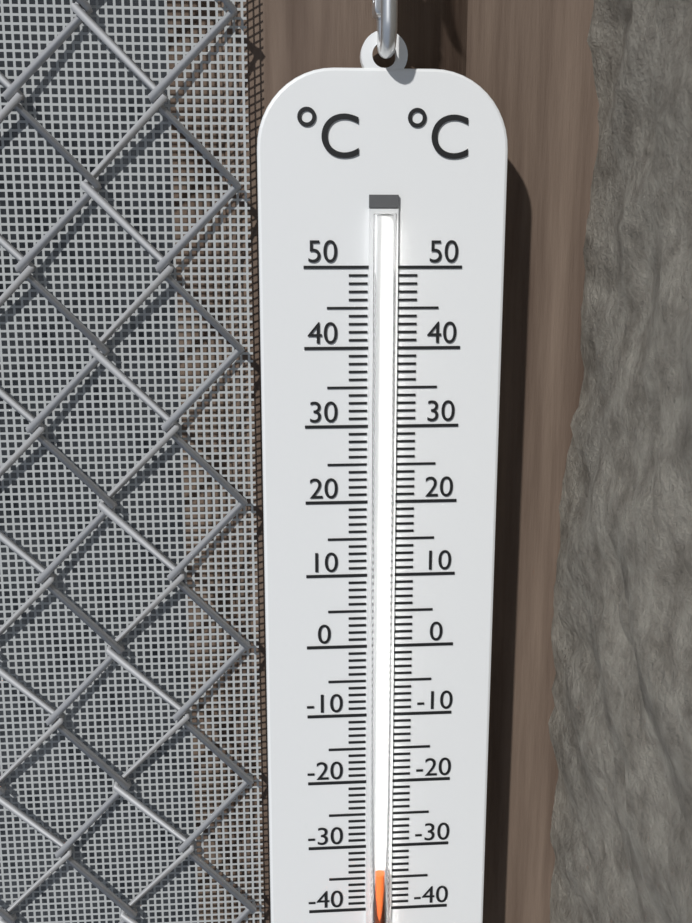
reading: -33 °C
